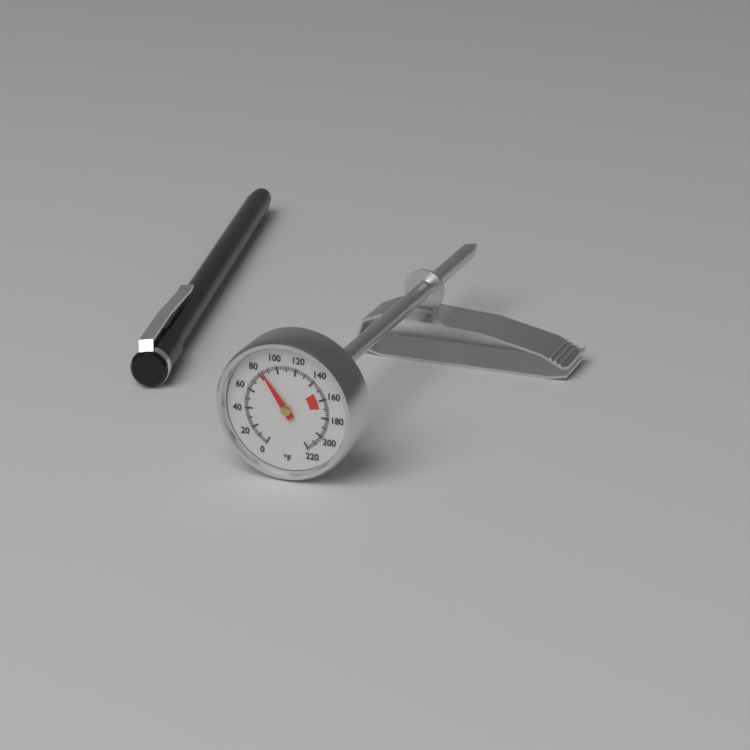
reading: 84 °F
